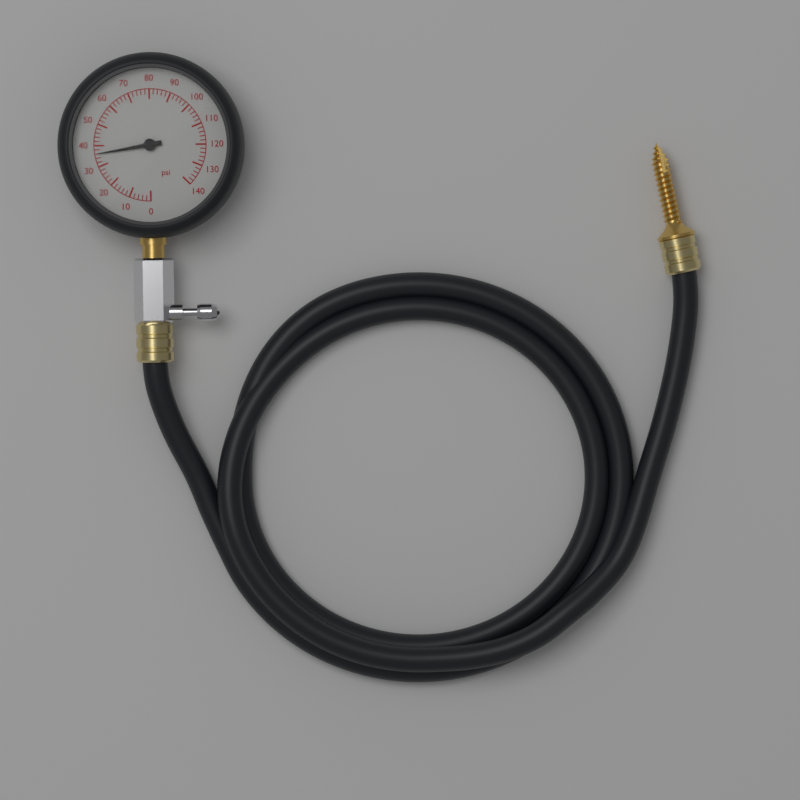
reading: 36 psi
